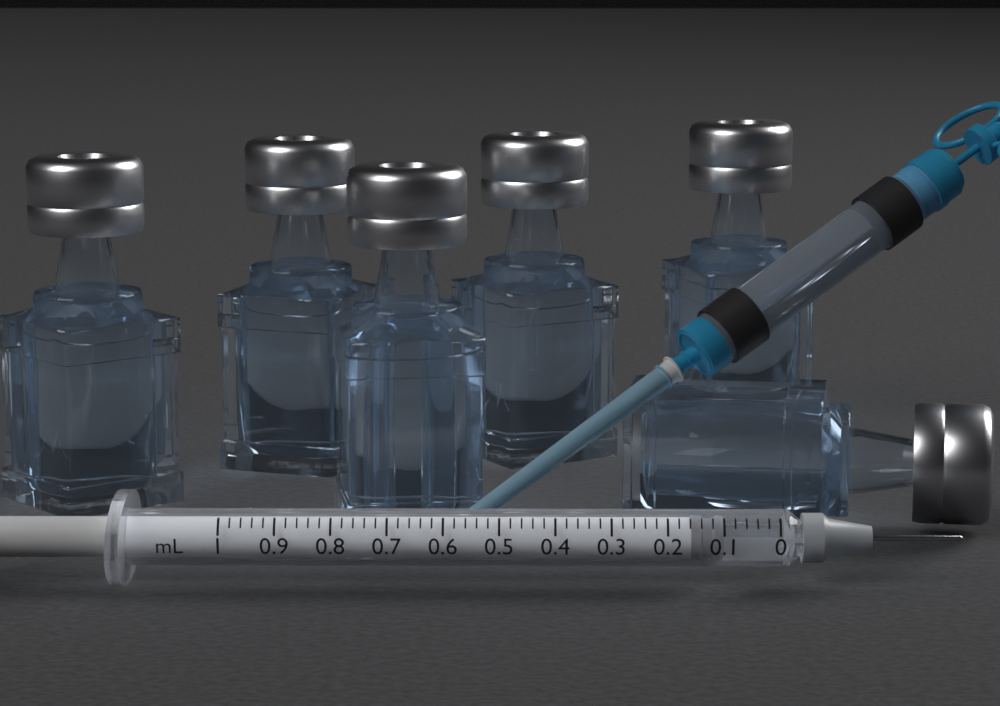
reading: 0.10 mL
